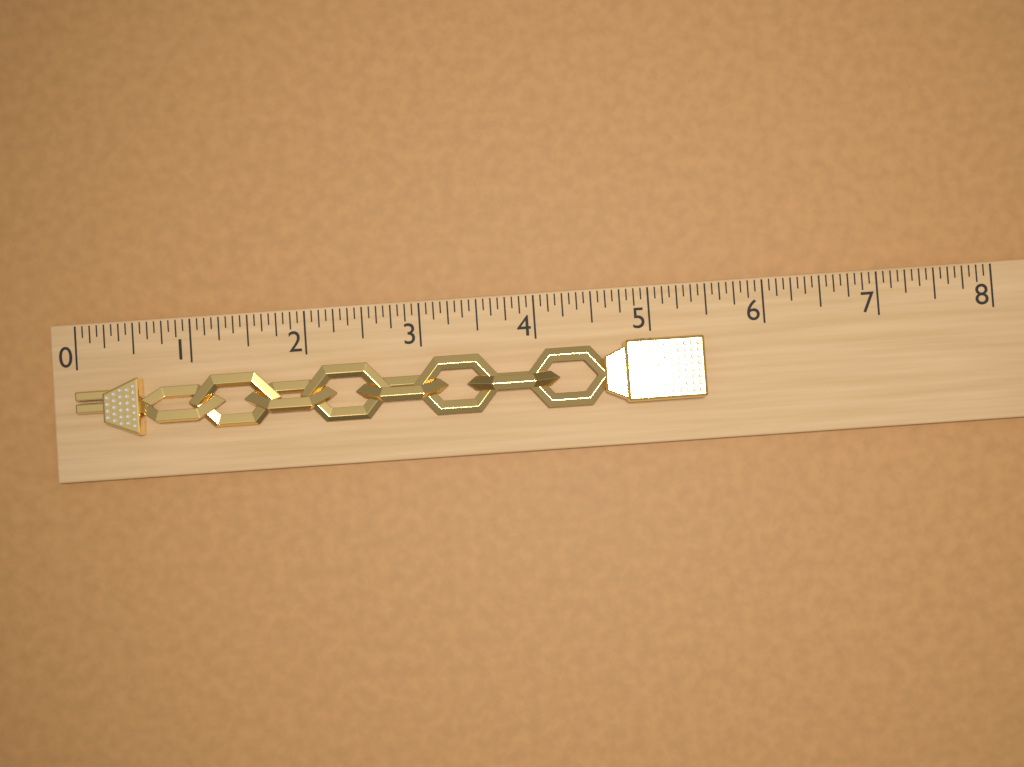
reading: 5.4375 (no unit)
